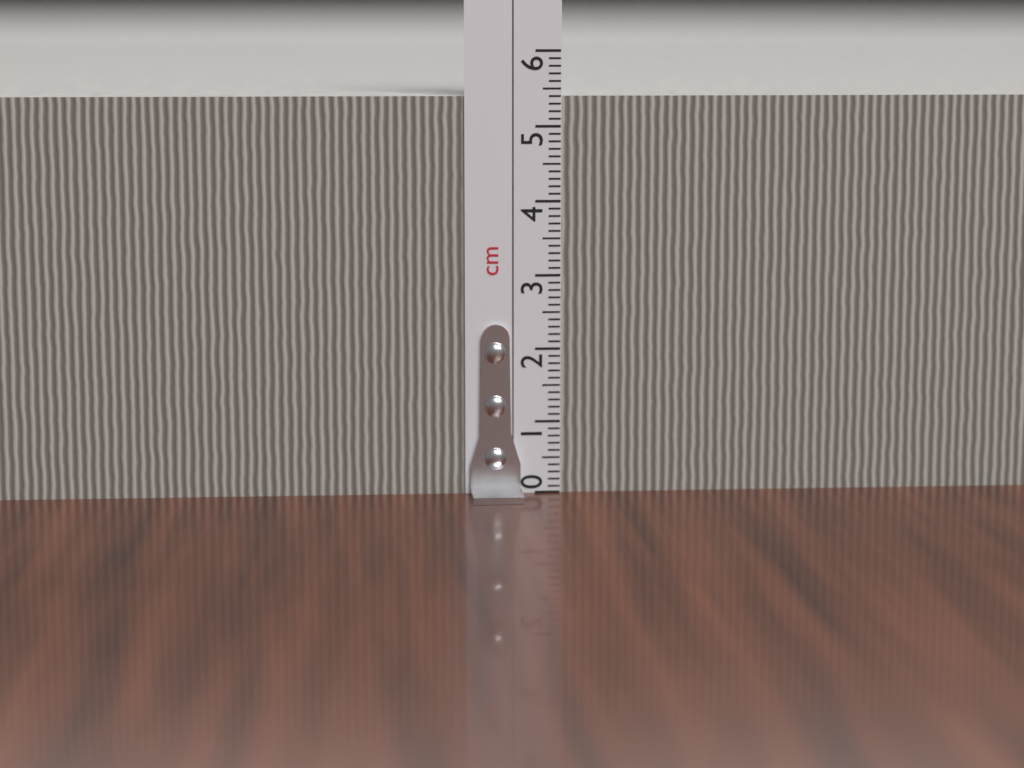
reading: 5.4 cm
